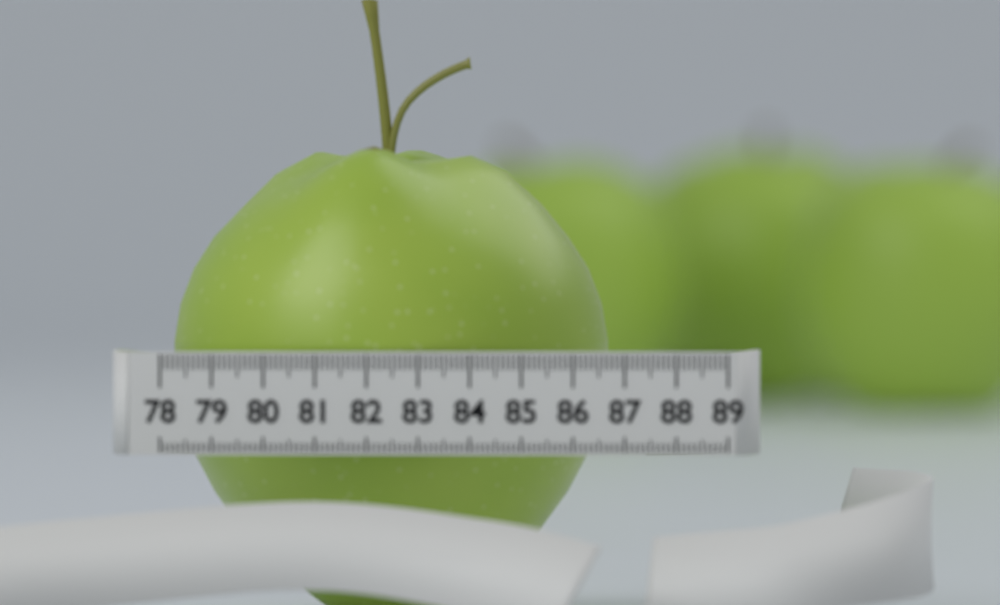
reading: 86.6 (no unit)
